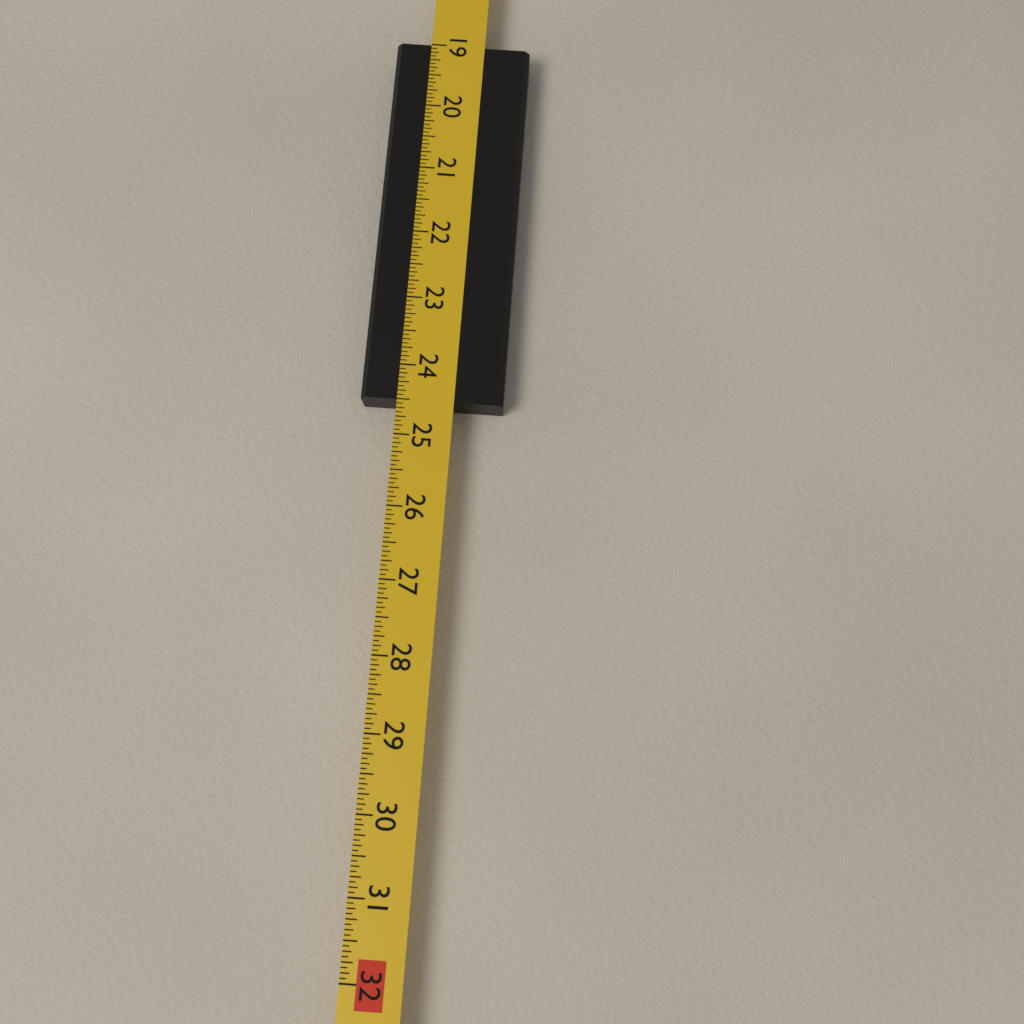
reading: 24.5000 in
